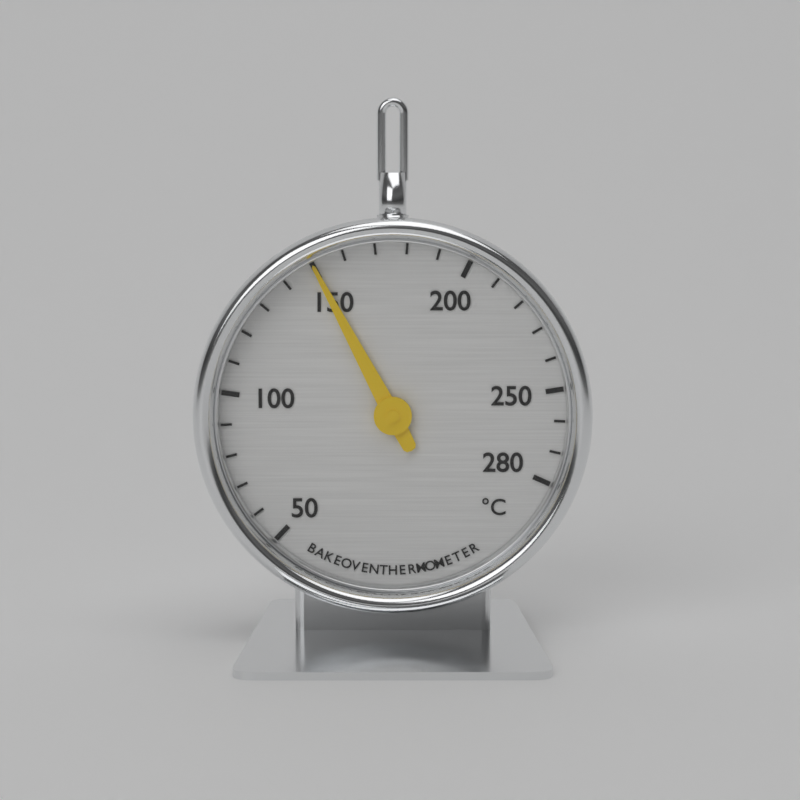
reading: 150 °C
